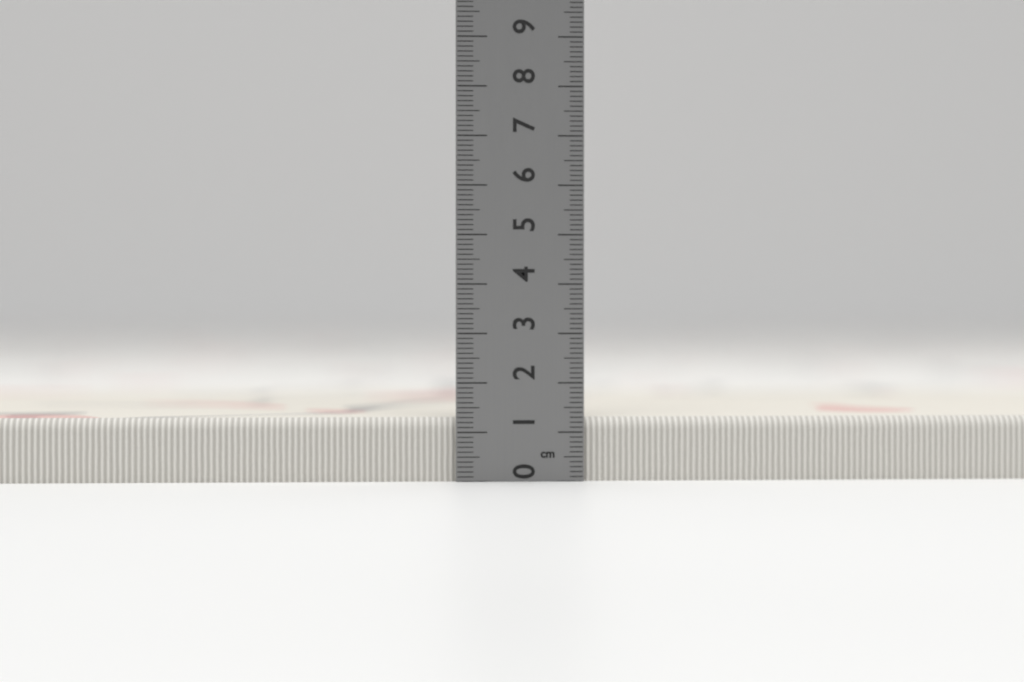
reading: 1.3 cm
